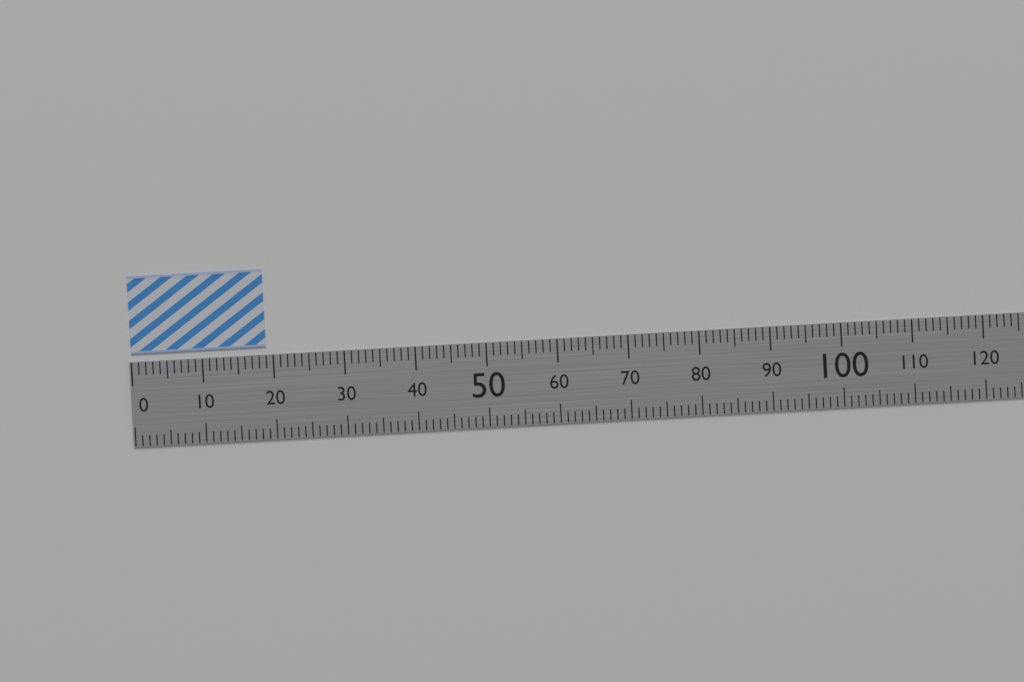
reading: 19 (no unit)
